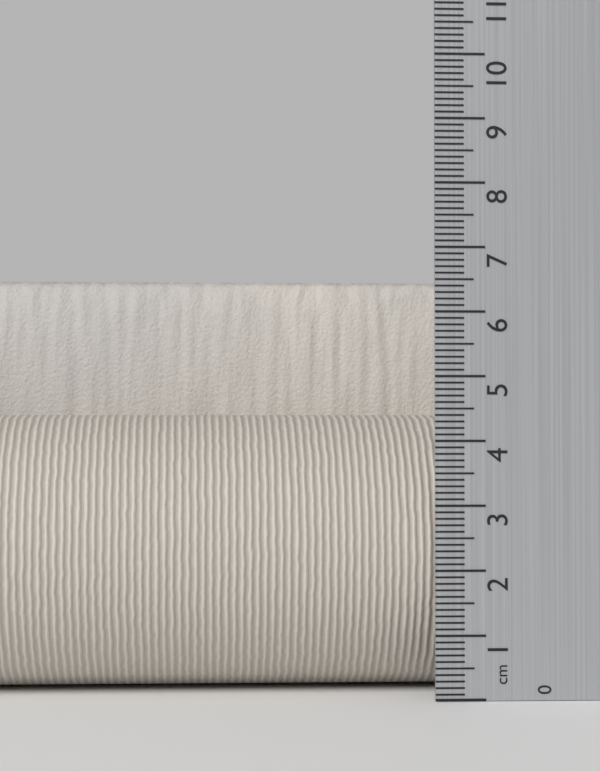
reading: 6.8 cm
